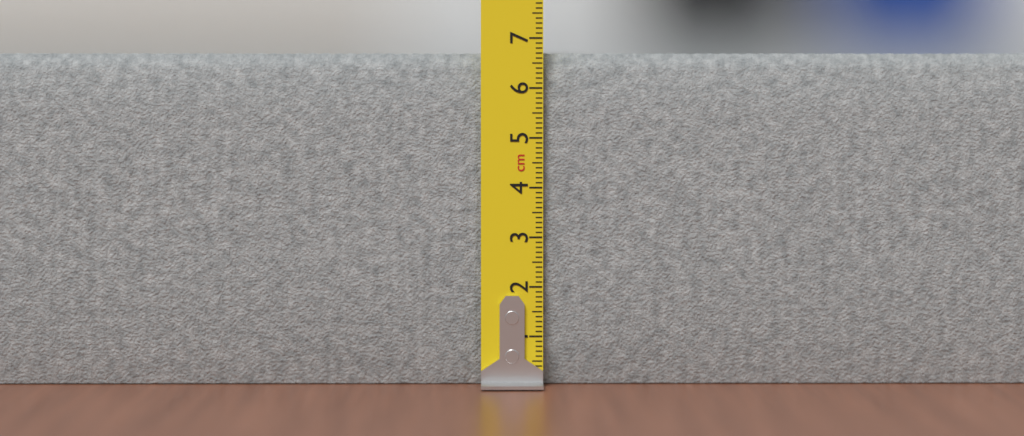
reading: 6.7 cm
